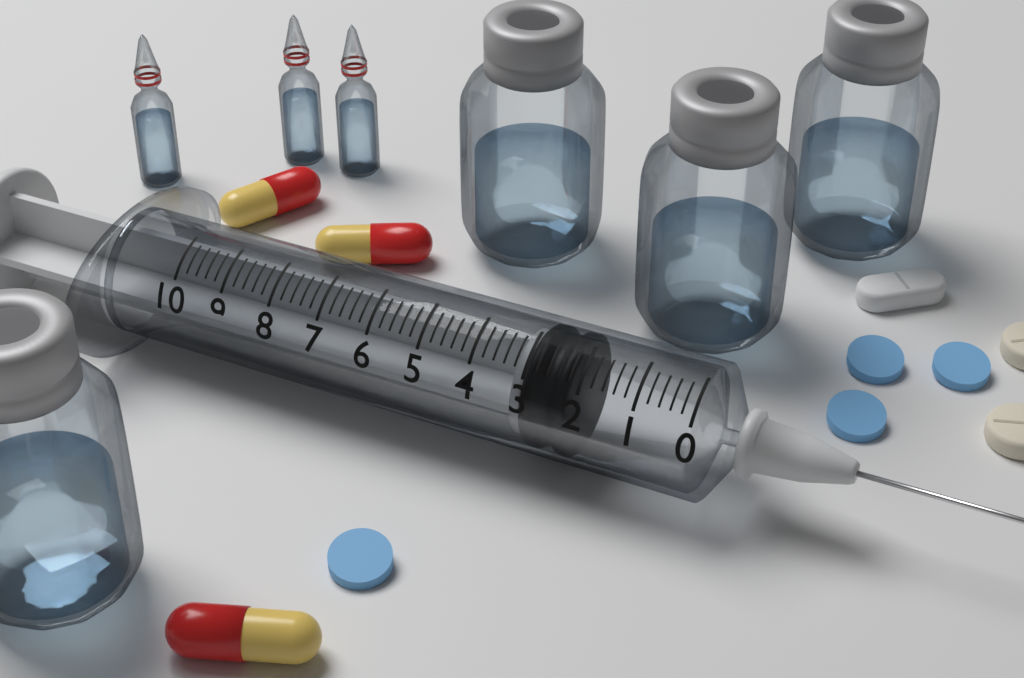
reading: 2.2 (no unit)
